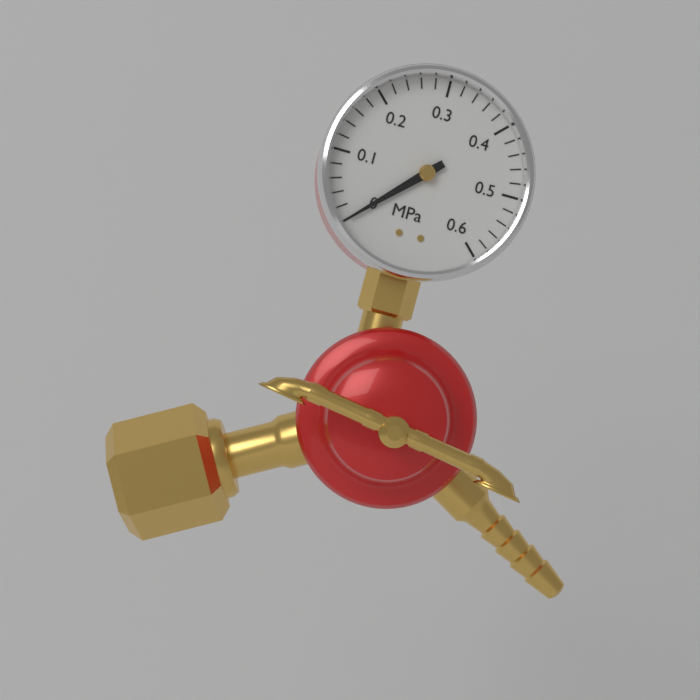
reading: 0.00 MPa
